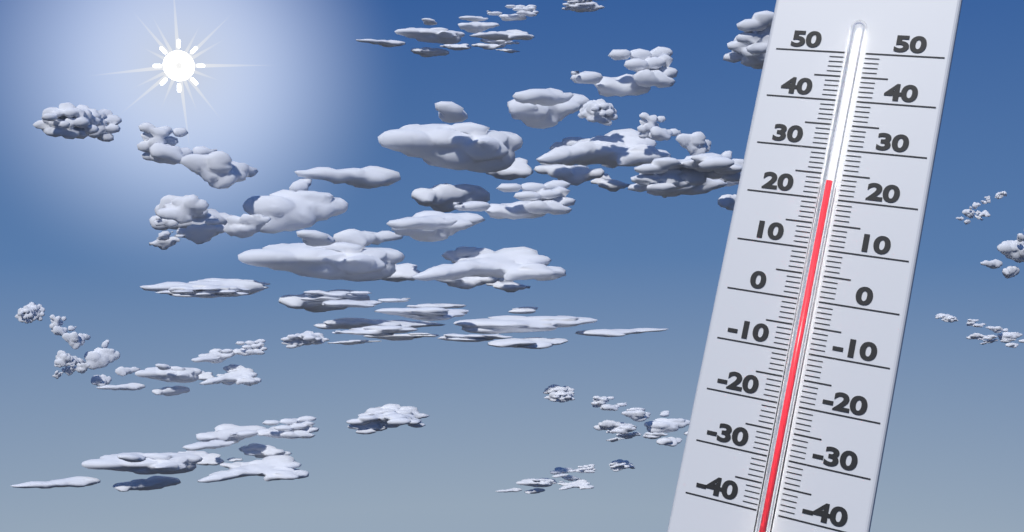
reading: 23 (no unit)
